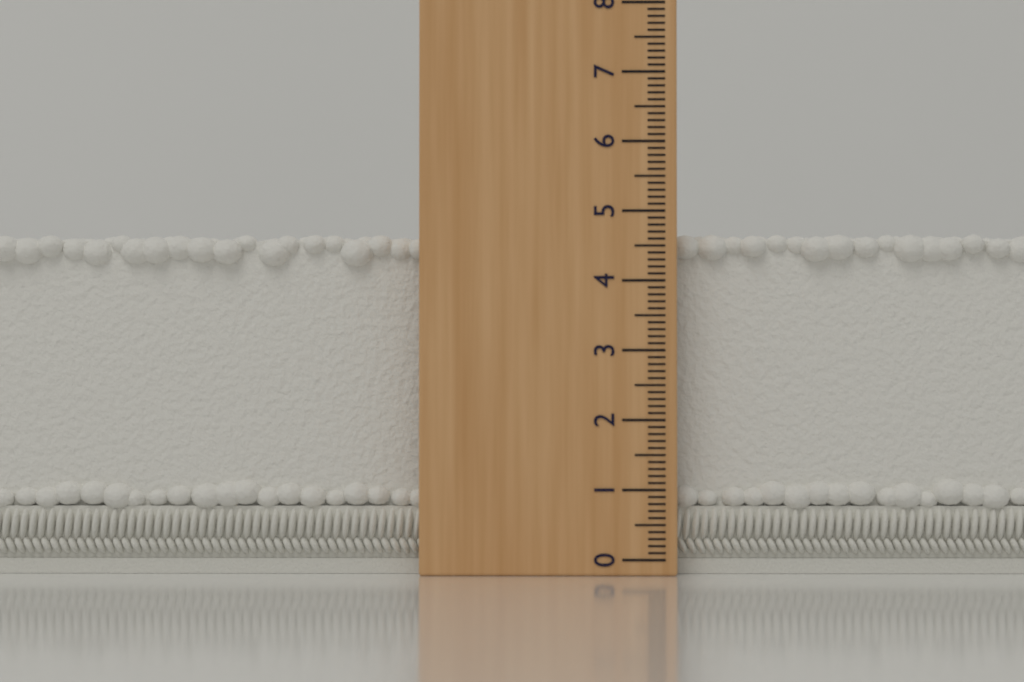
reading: 4.7 (no unit)
